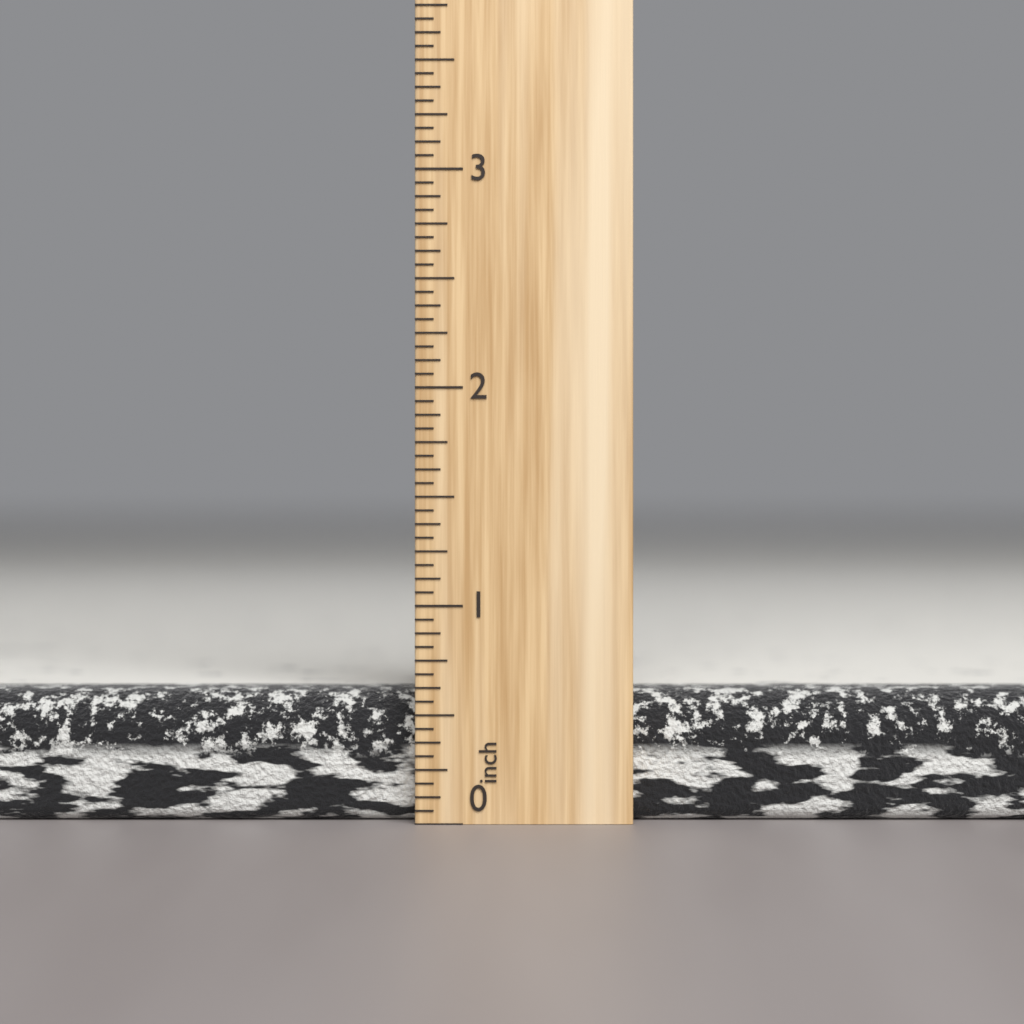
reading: 0.6000 inch
